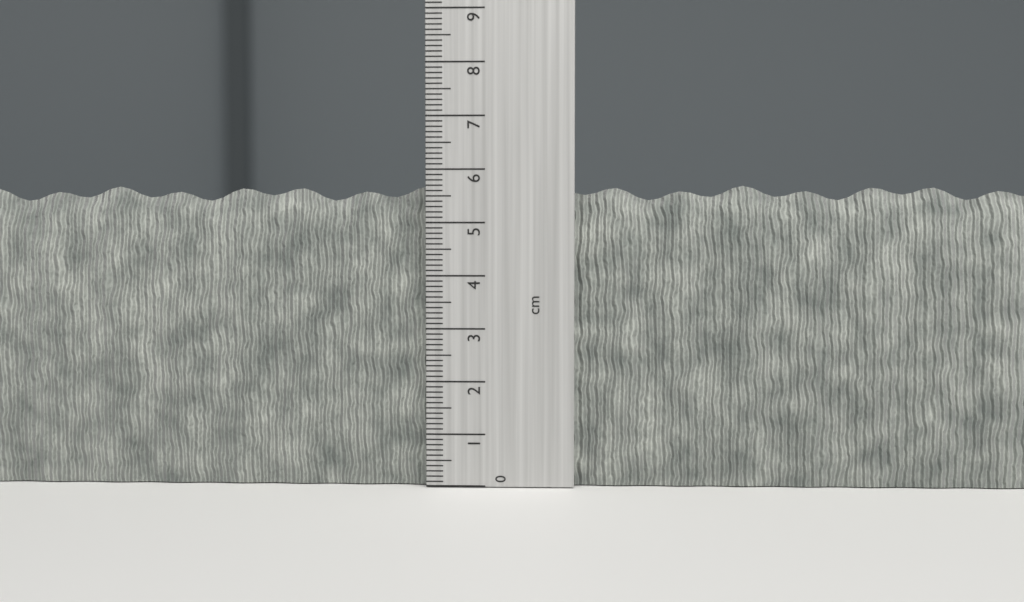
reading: 5.7 cm
